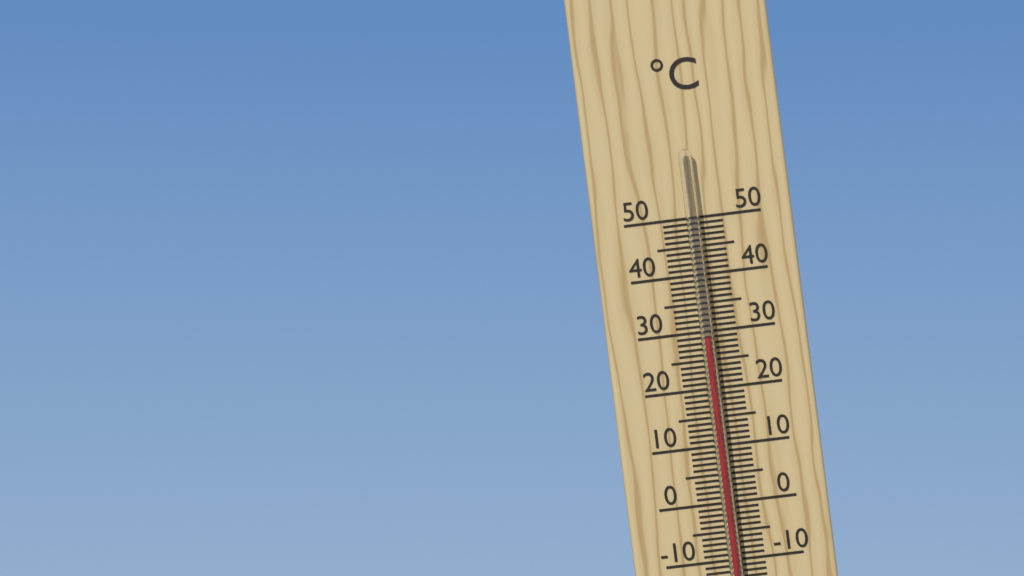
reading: 29 °C
